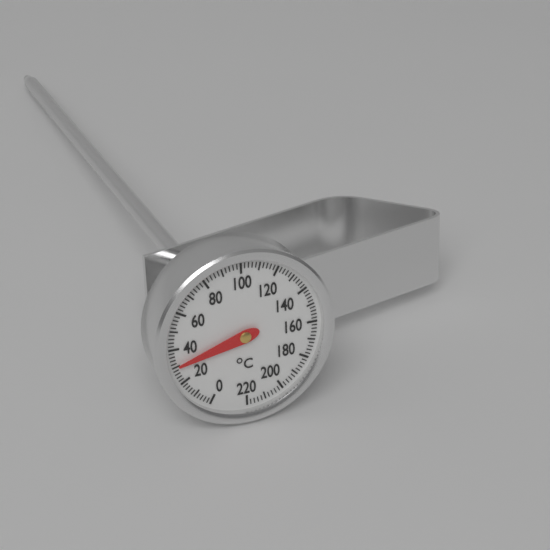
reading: 30 °C
